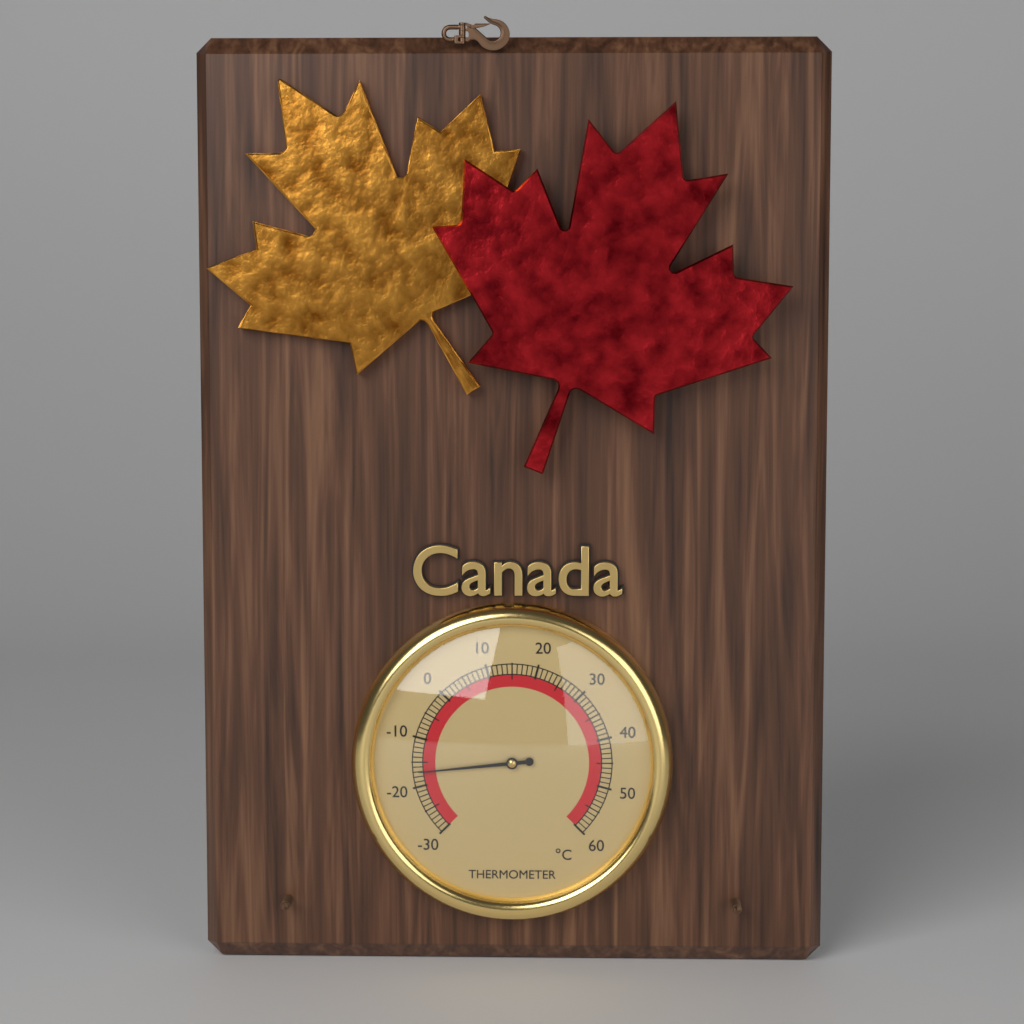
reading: -17 °C
